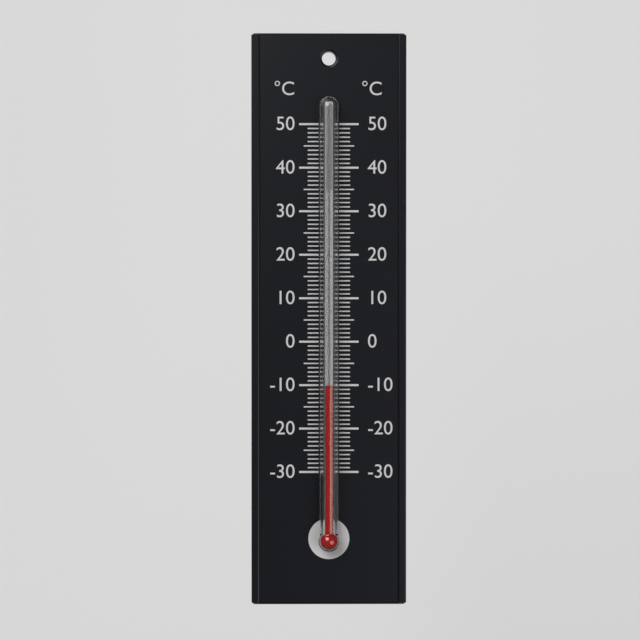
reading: -10 °C
